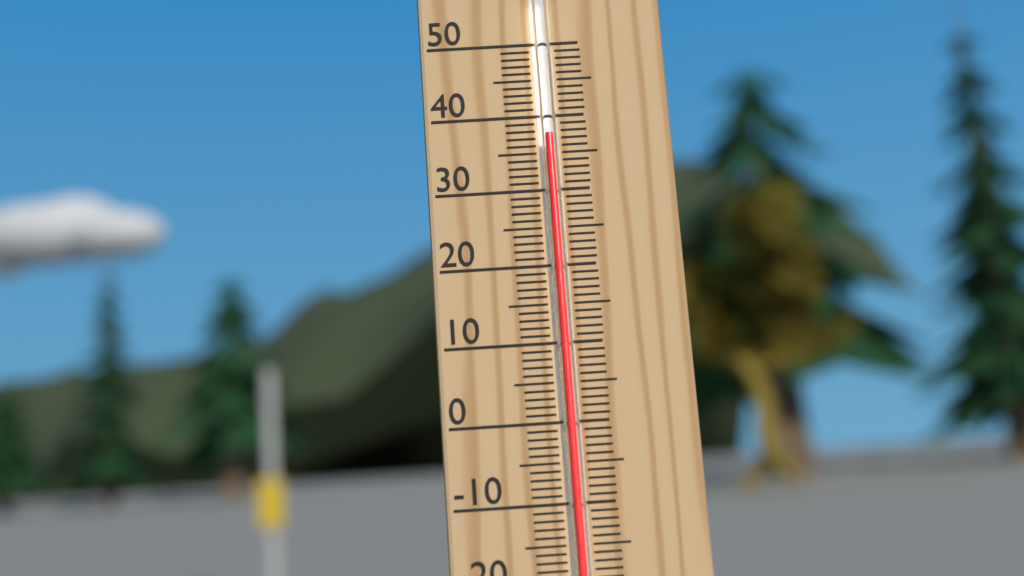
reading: 37 °C
